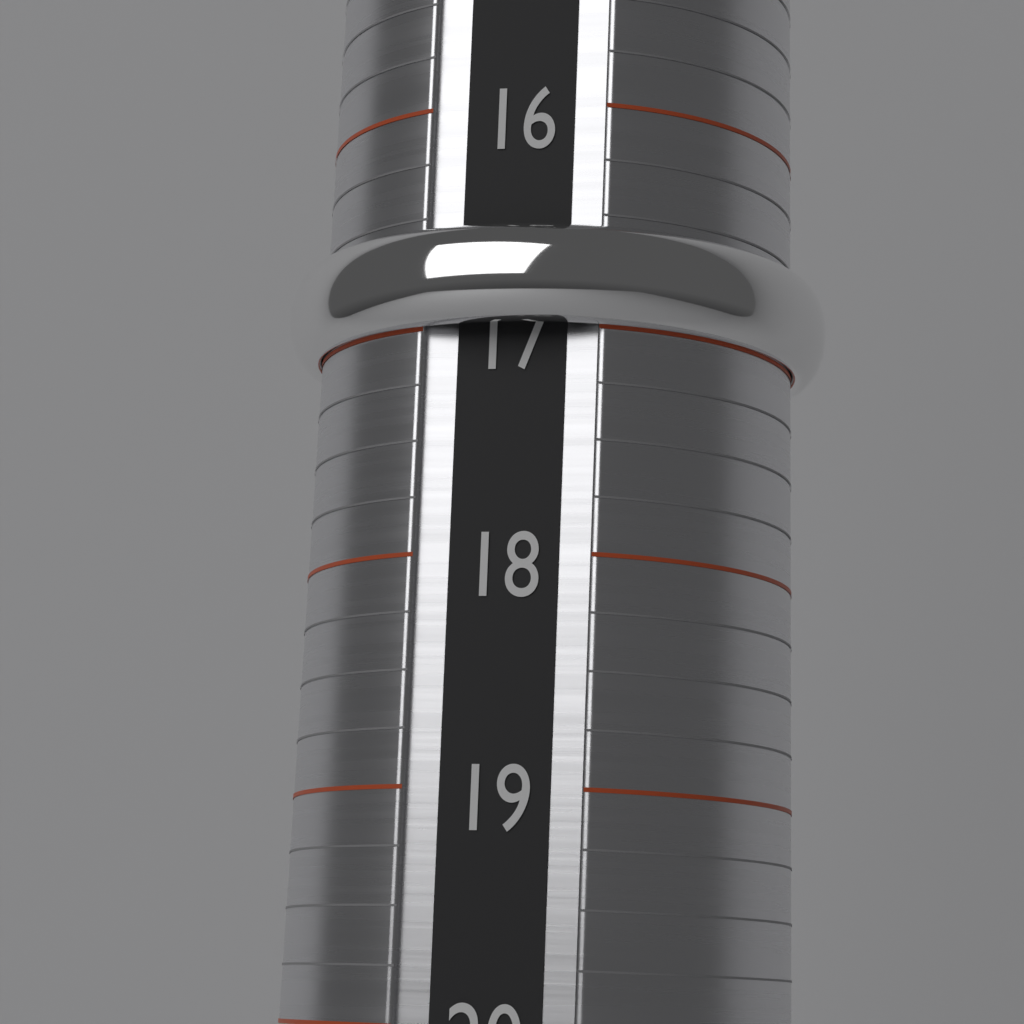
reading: 17.00 (no unit)
